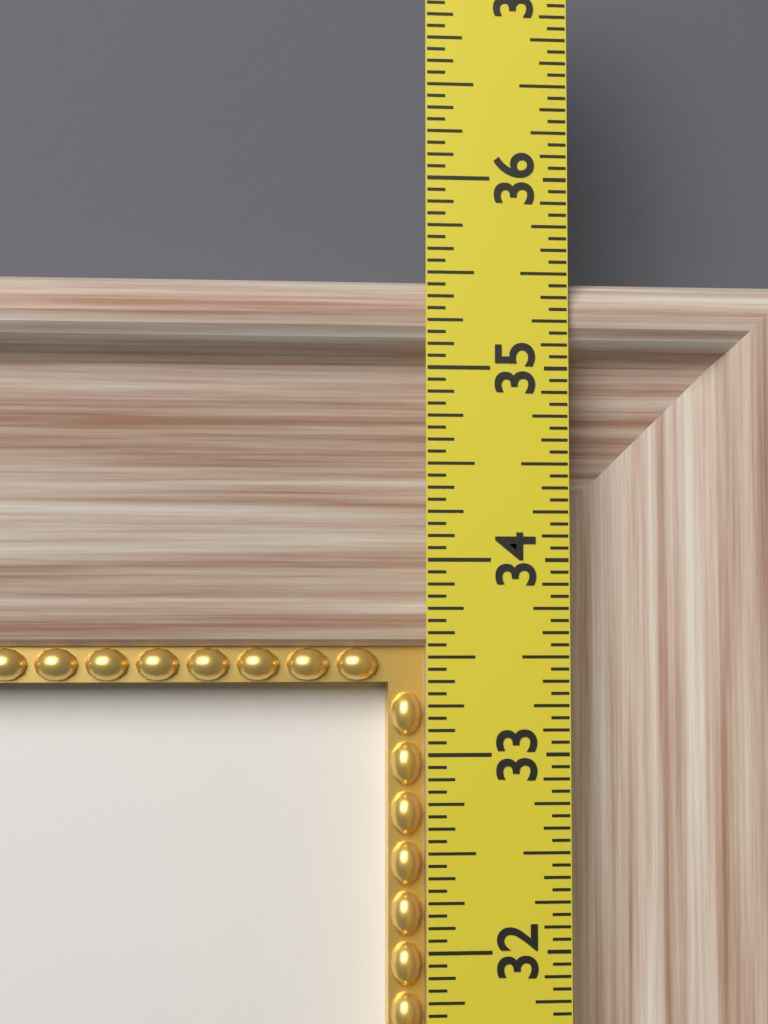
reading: 35.5000 in
